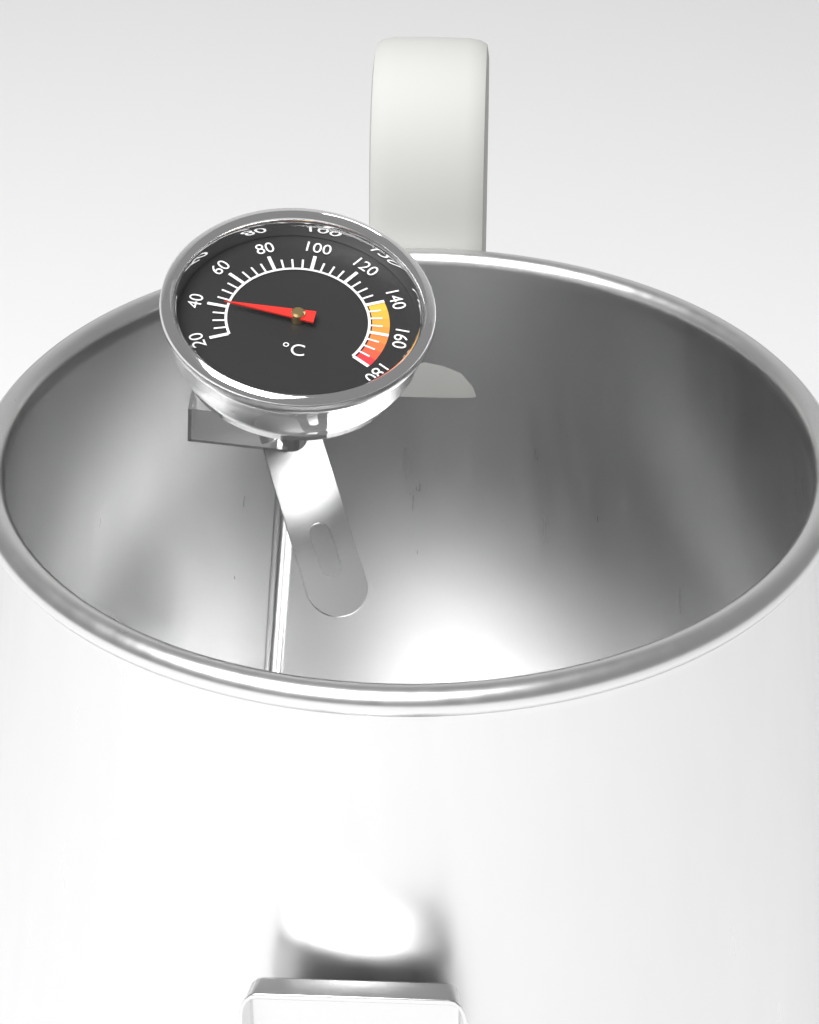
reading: 40 °C
